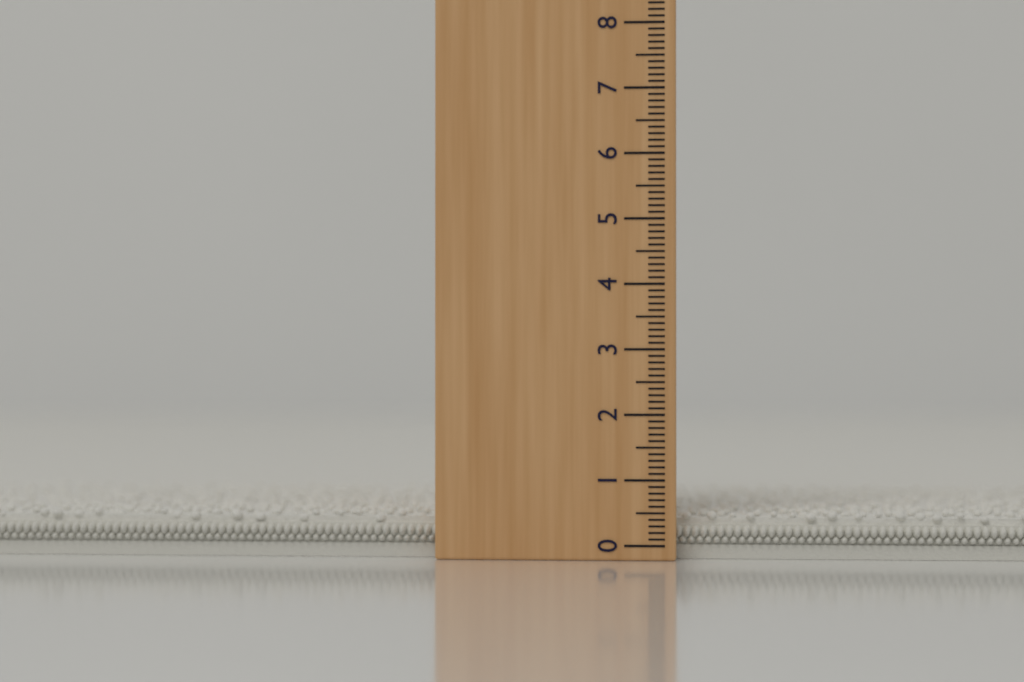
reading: 0.5 (no unit)
